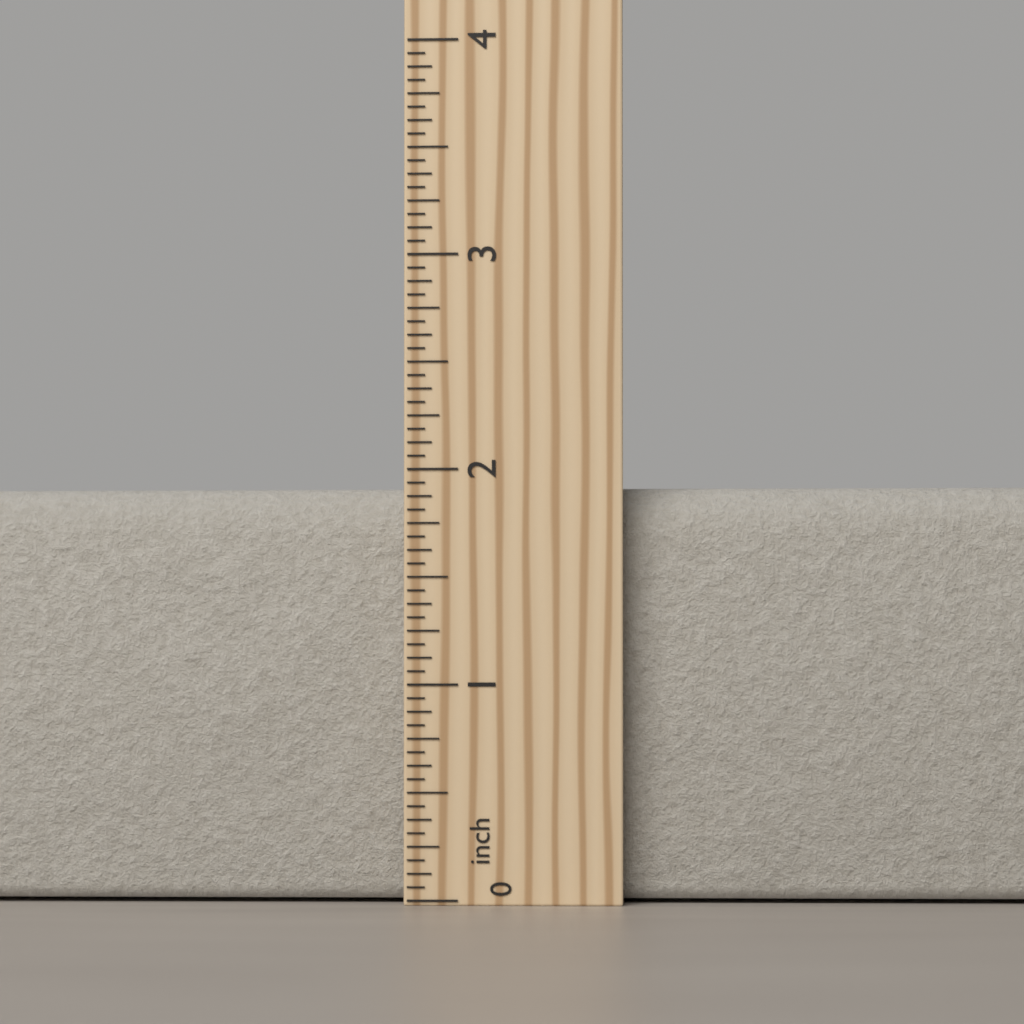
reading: 1.9375 inch
